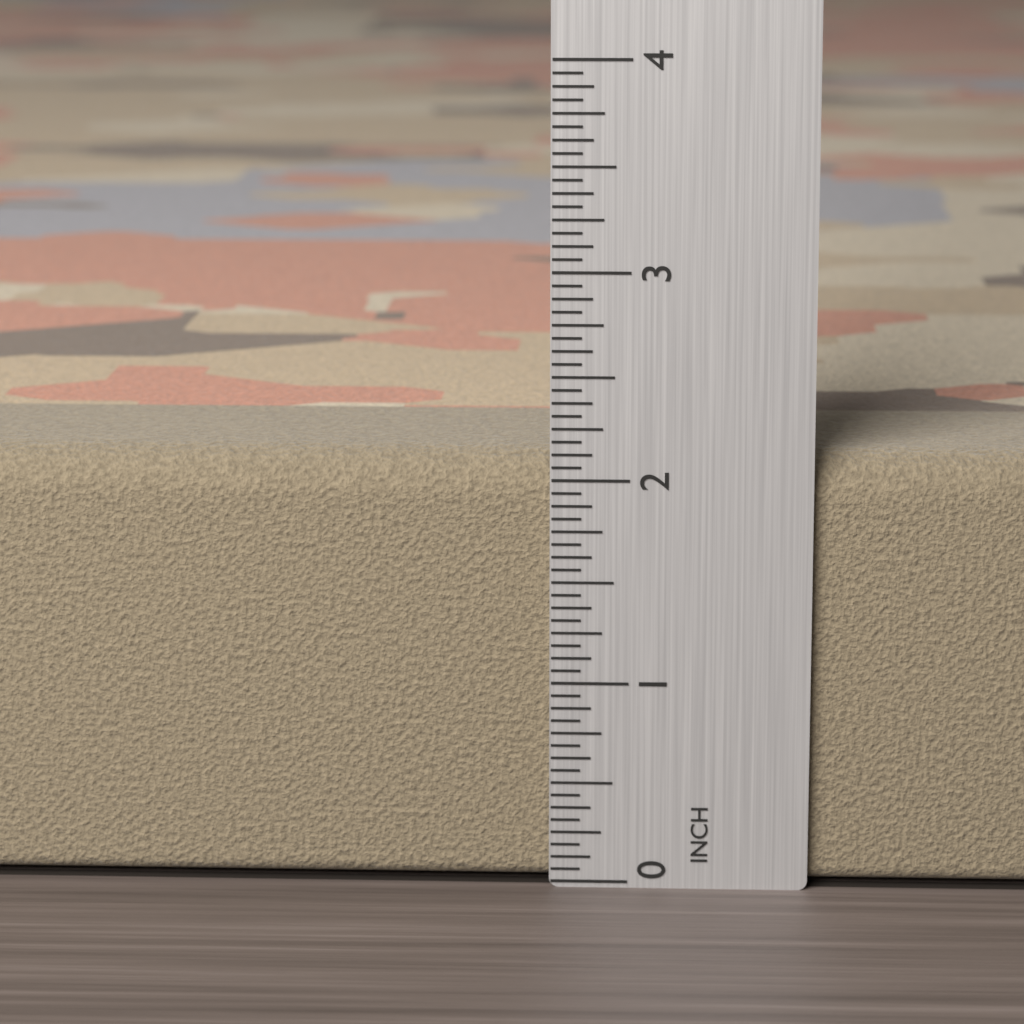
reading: 2.1250 in
